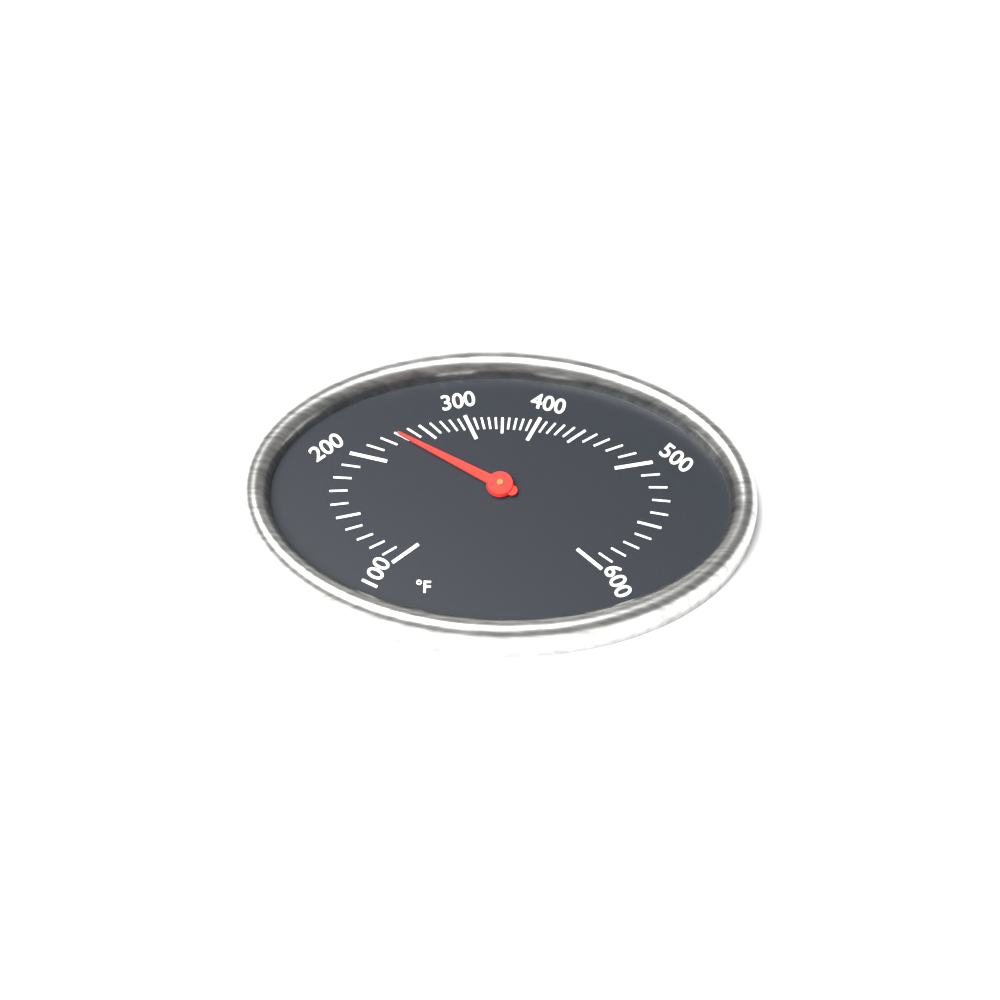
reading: 230 °F
